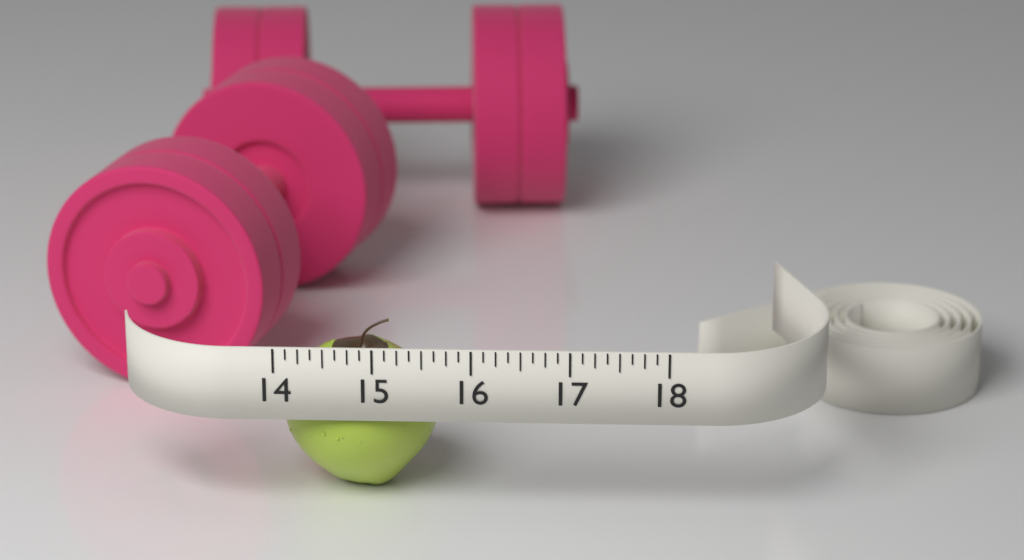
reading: 15.625 (no unit)
